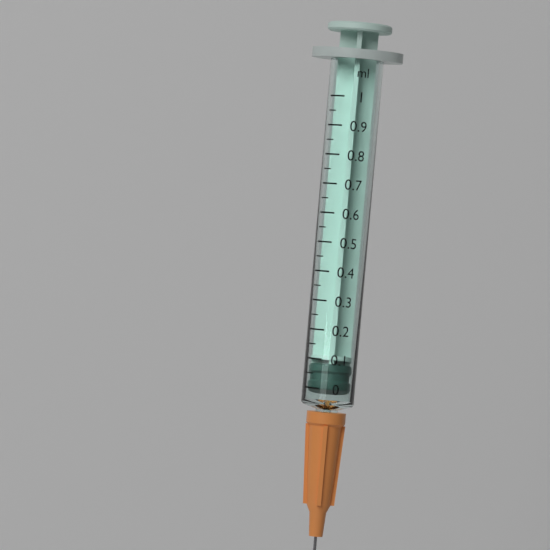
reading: 0.00 ml
